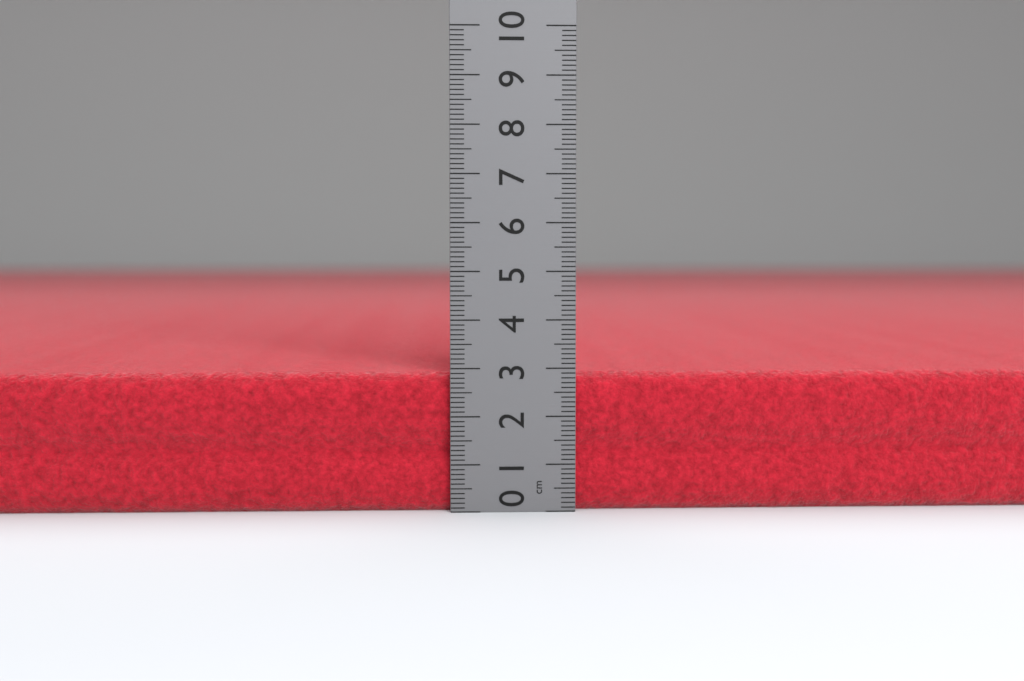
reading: 2.9 cm
